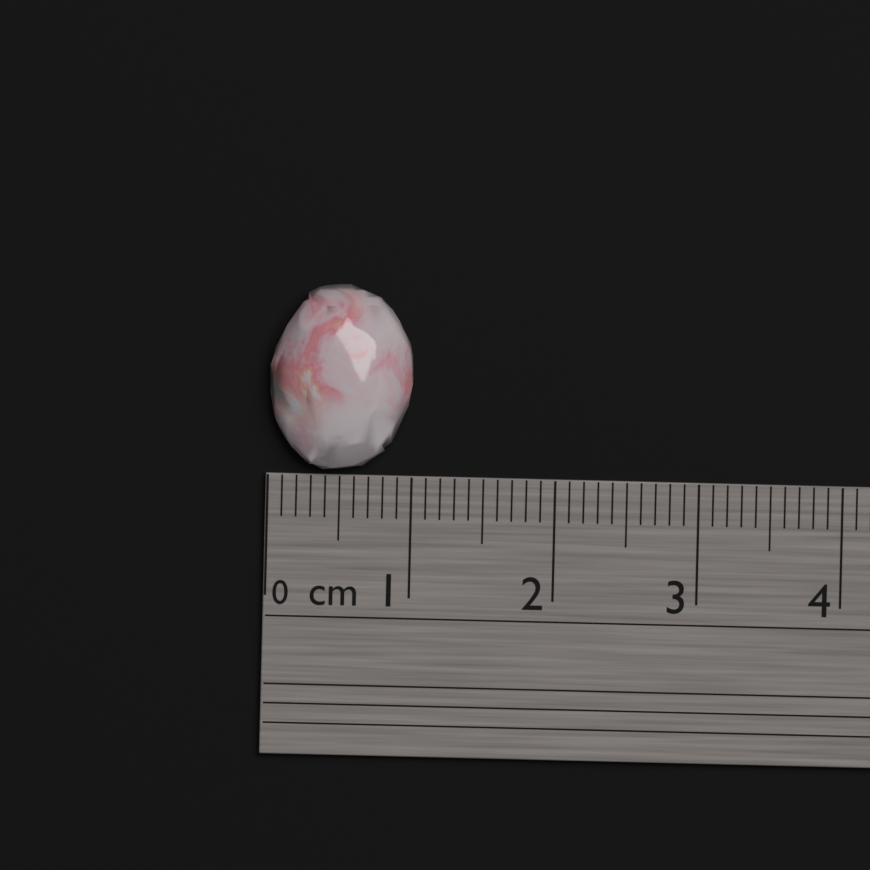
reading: 1.0 cm
